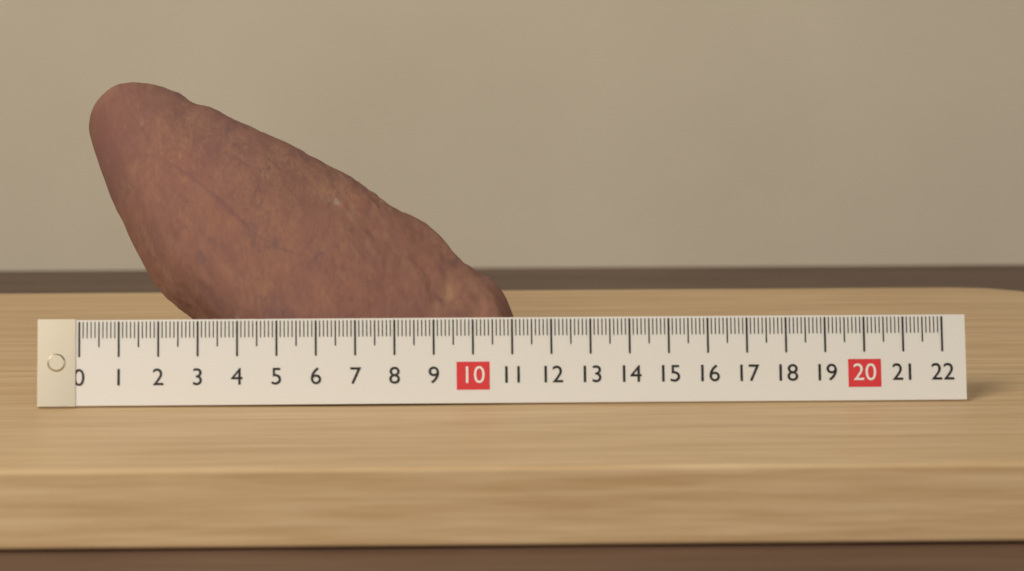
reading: 11.2 (no unit)
